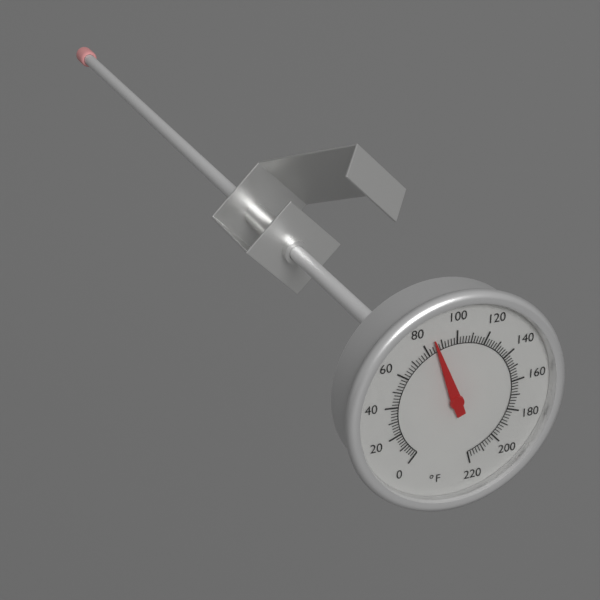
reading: 86 °F
